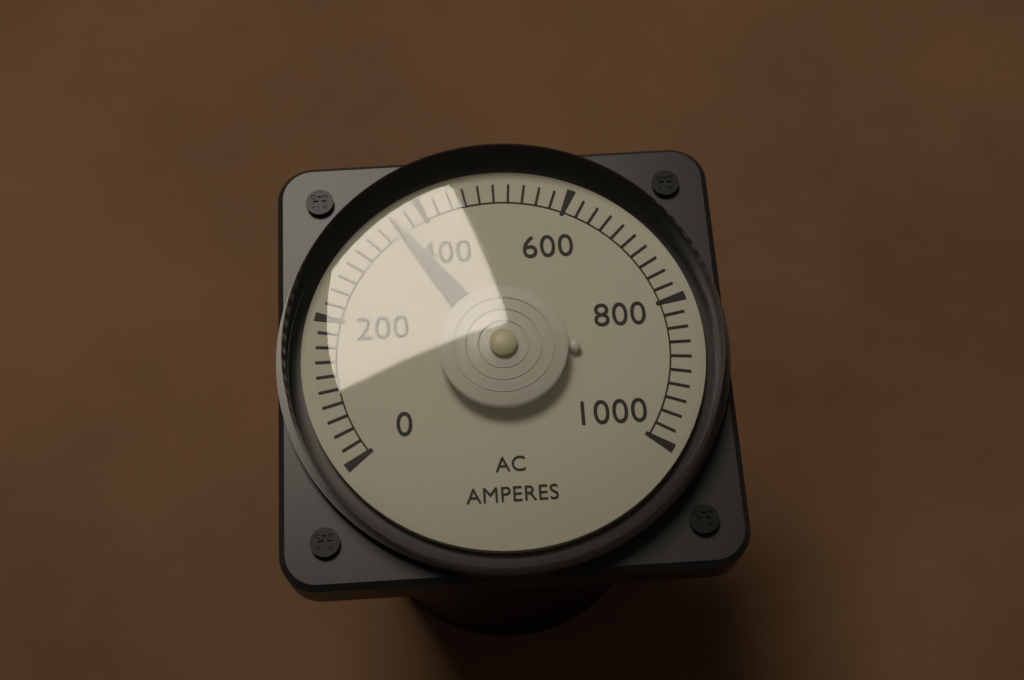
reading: 360 A
